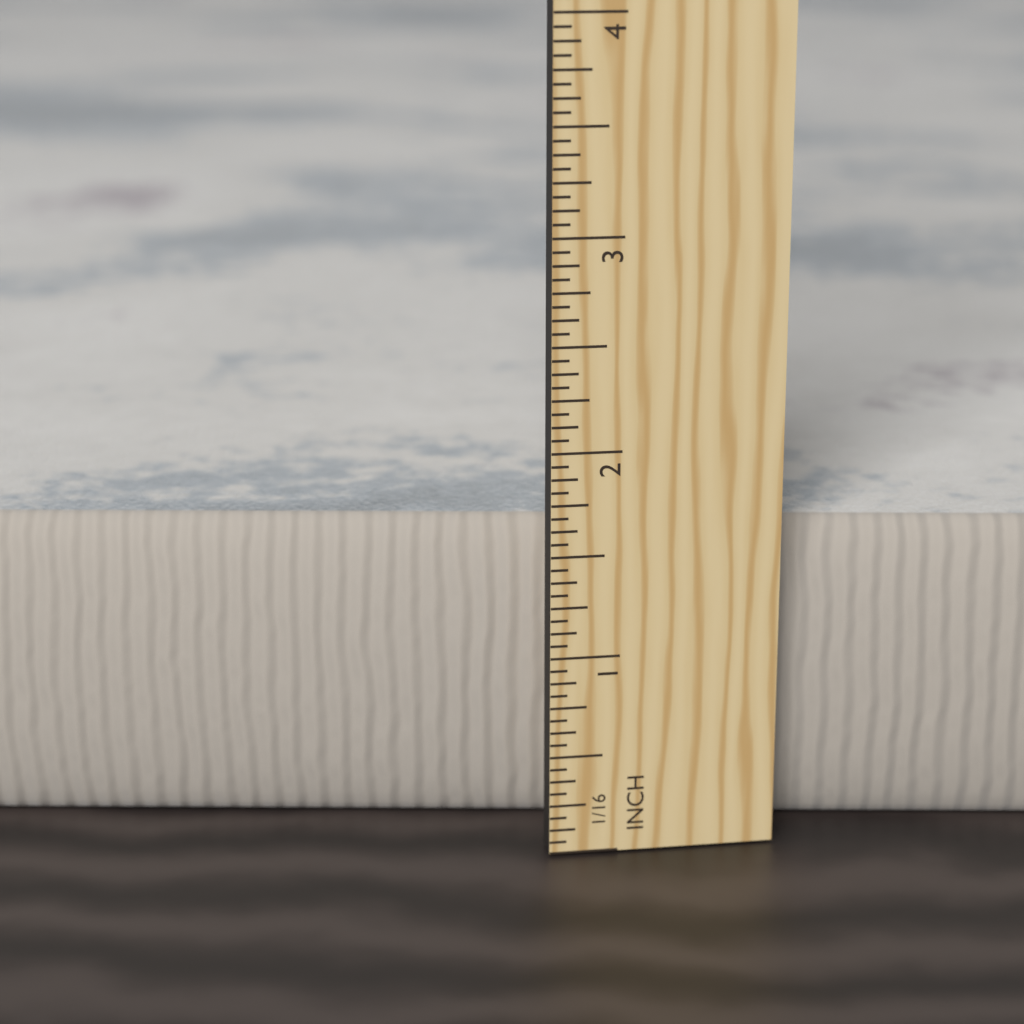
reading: 1.5625 in
